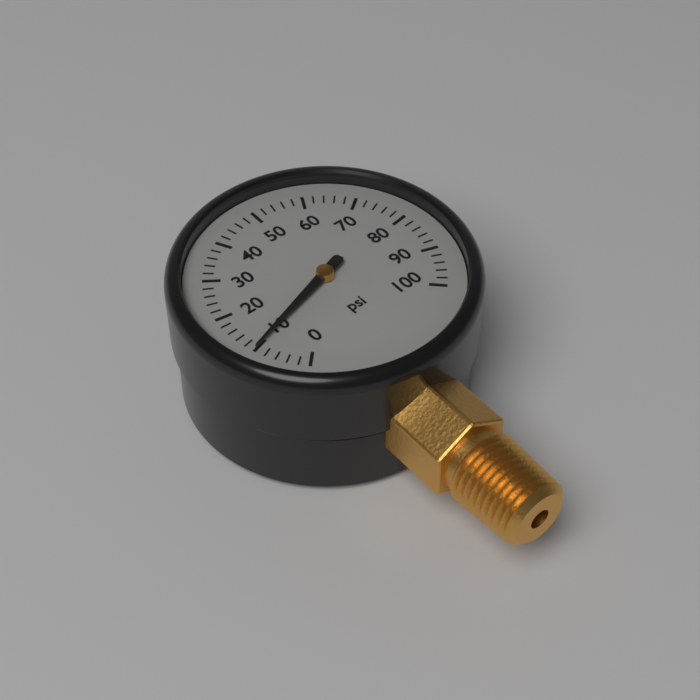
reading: 10 psi
